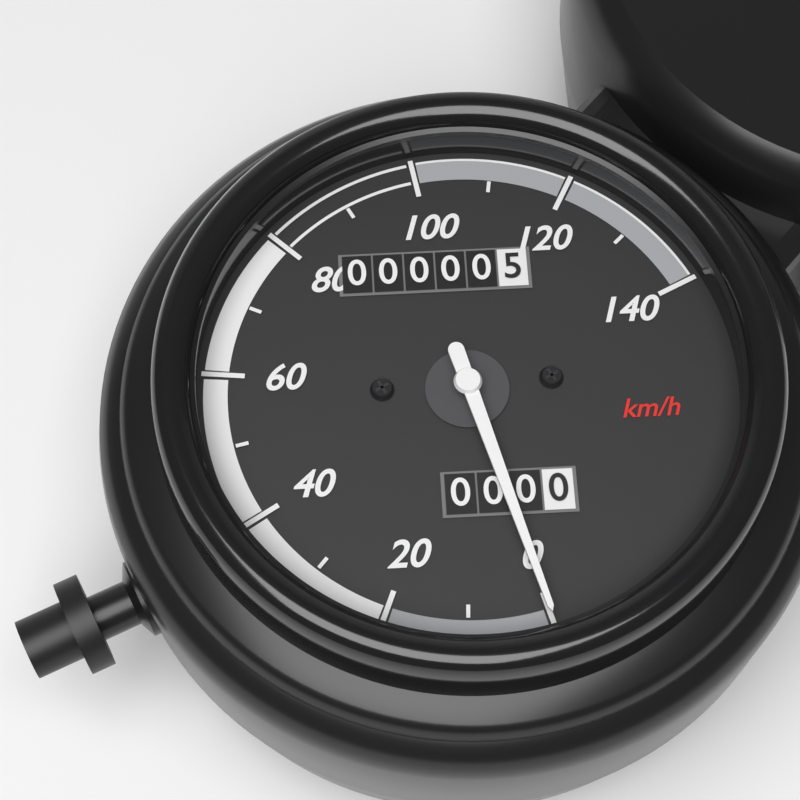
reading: 0 km/h
